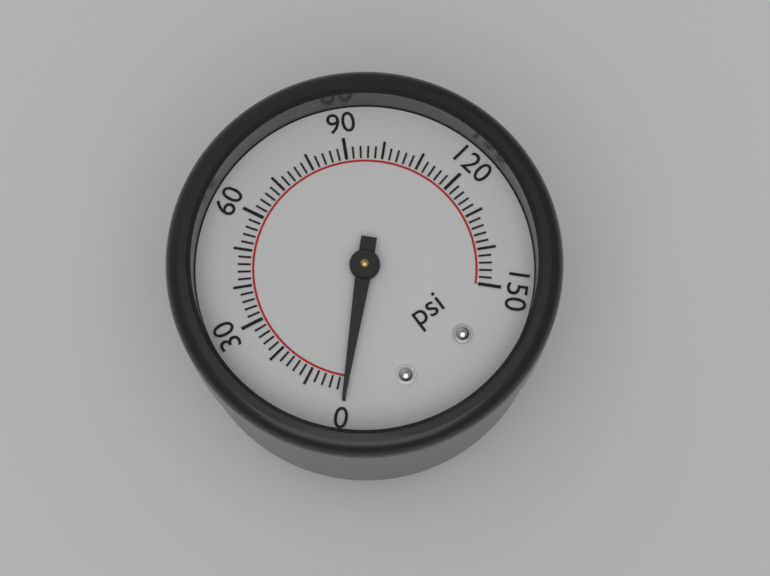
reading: 0 psi
